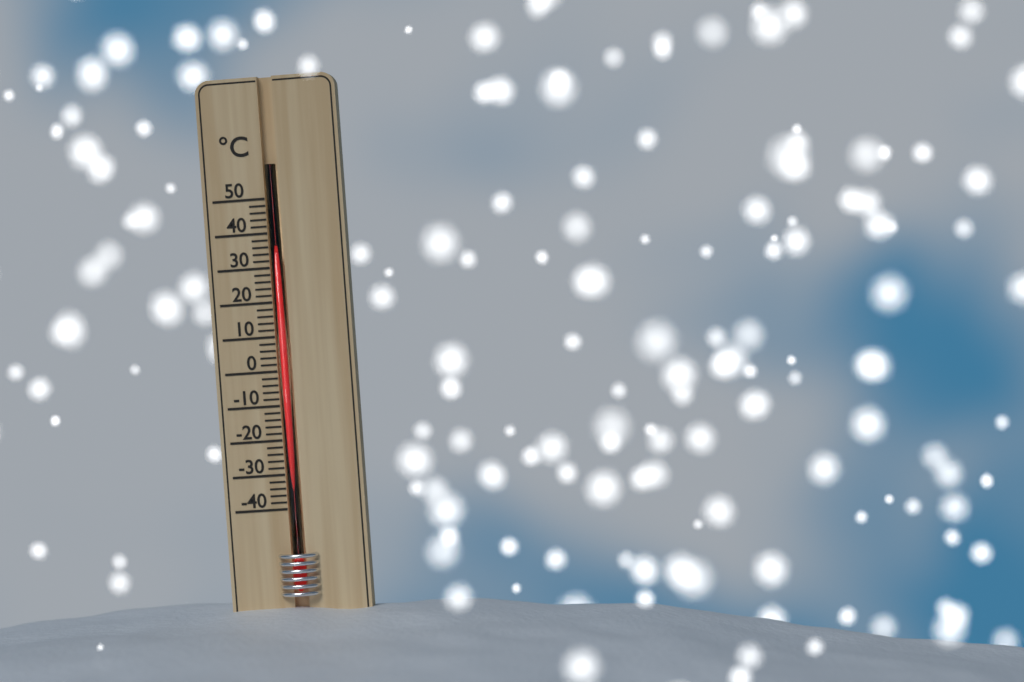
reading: 34 °C
